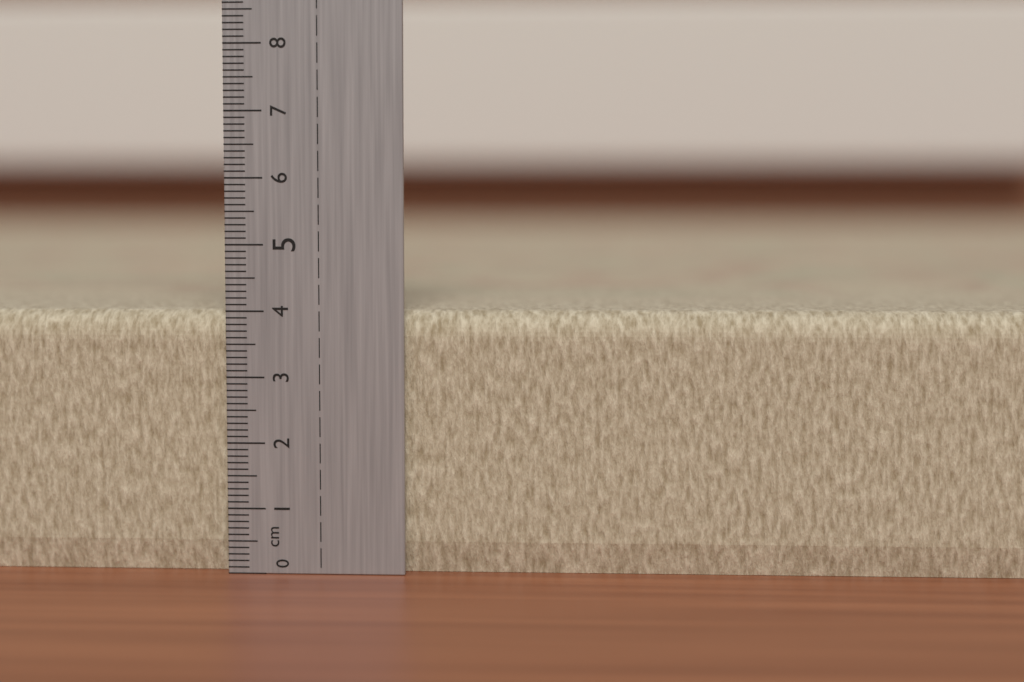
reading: 4.0 cm
